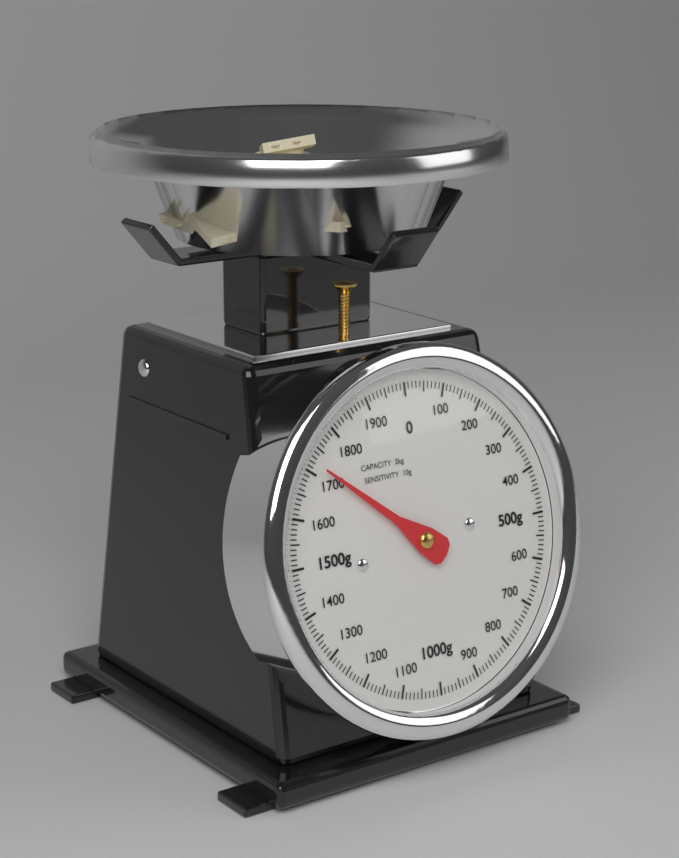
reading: 1720 g
